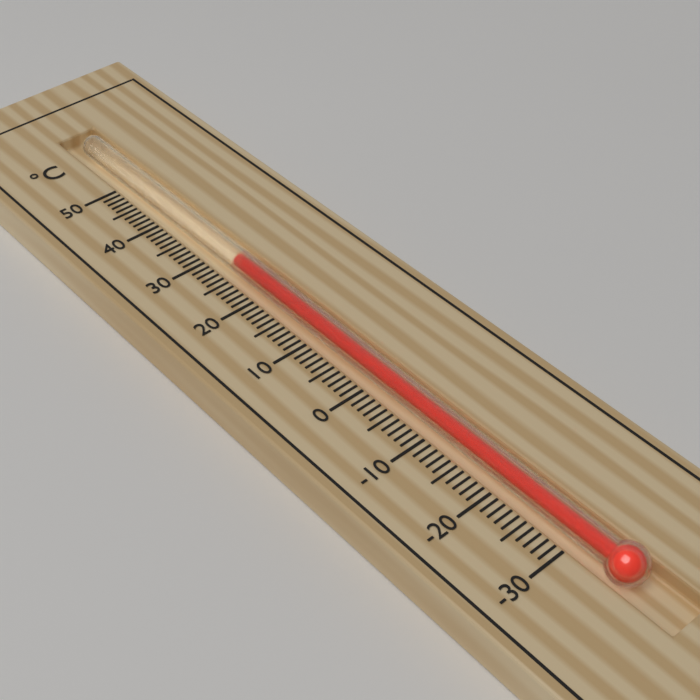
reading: 27 °C
